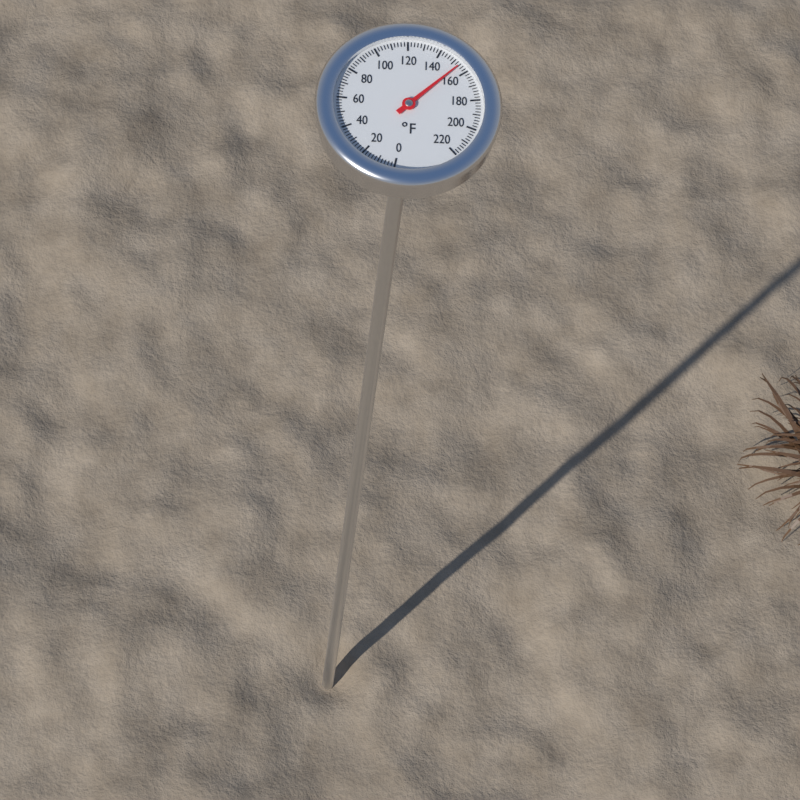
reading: 154 °F
